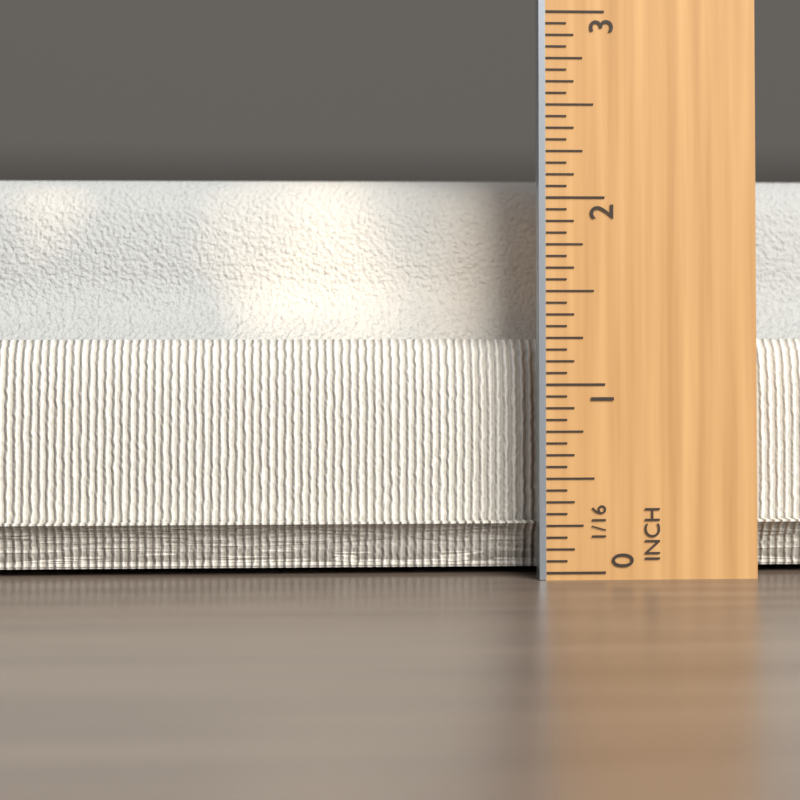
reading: 2.1250 in
